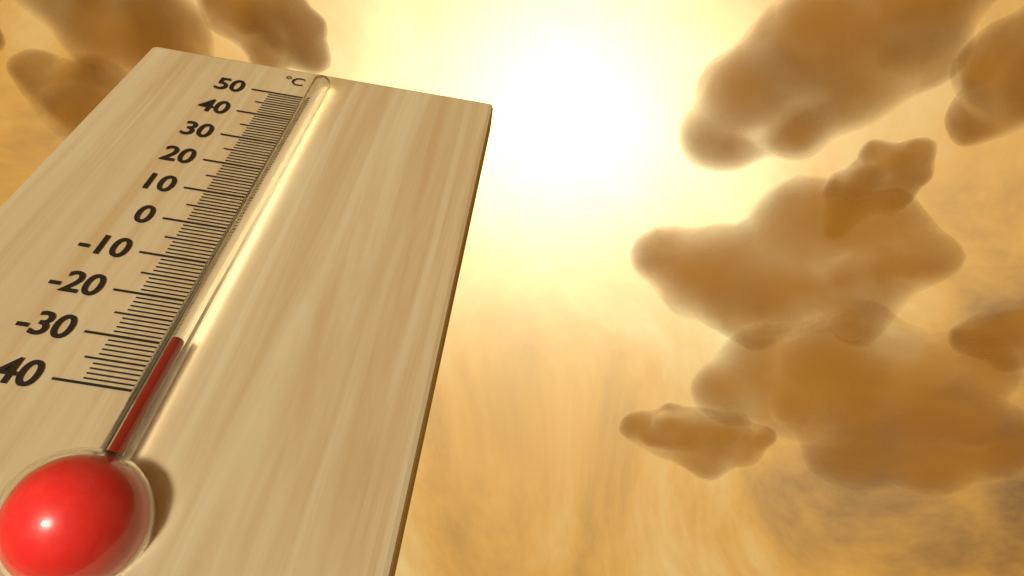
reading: -31 °C
